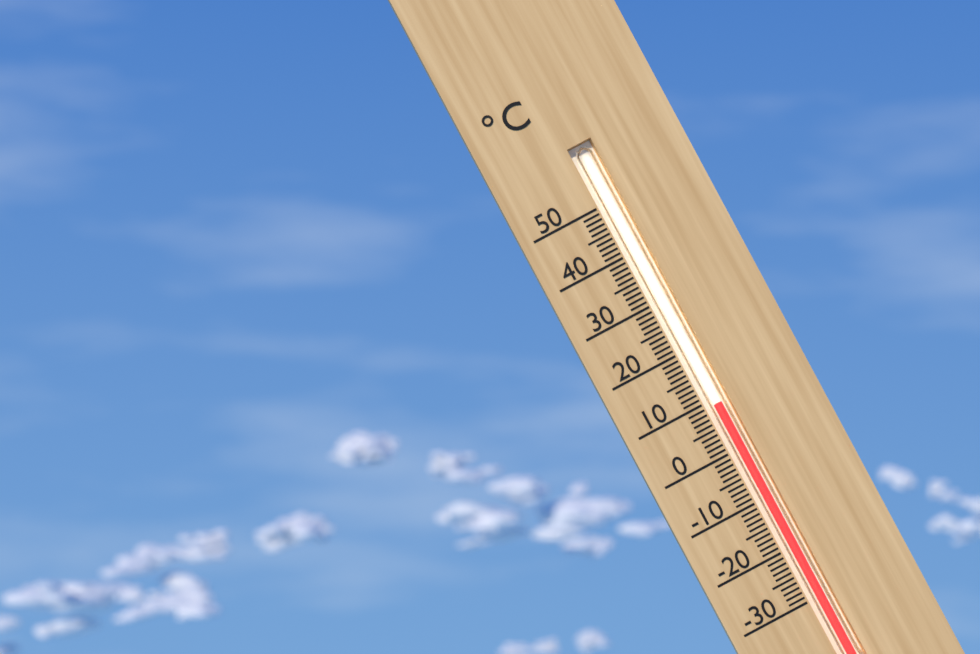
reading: 9 °C
